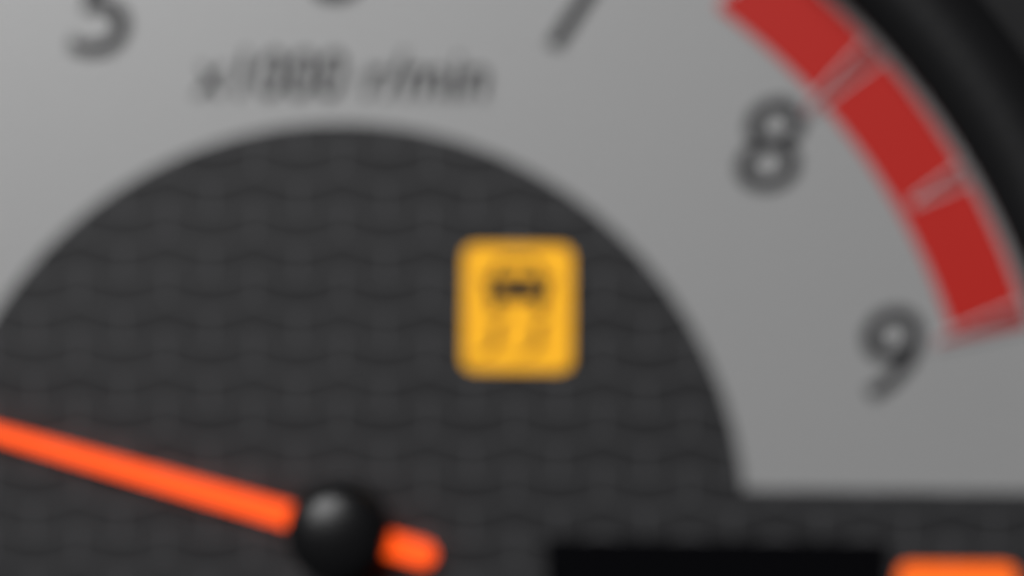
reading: 3.0 x1000 r/min
